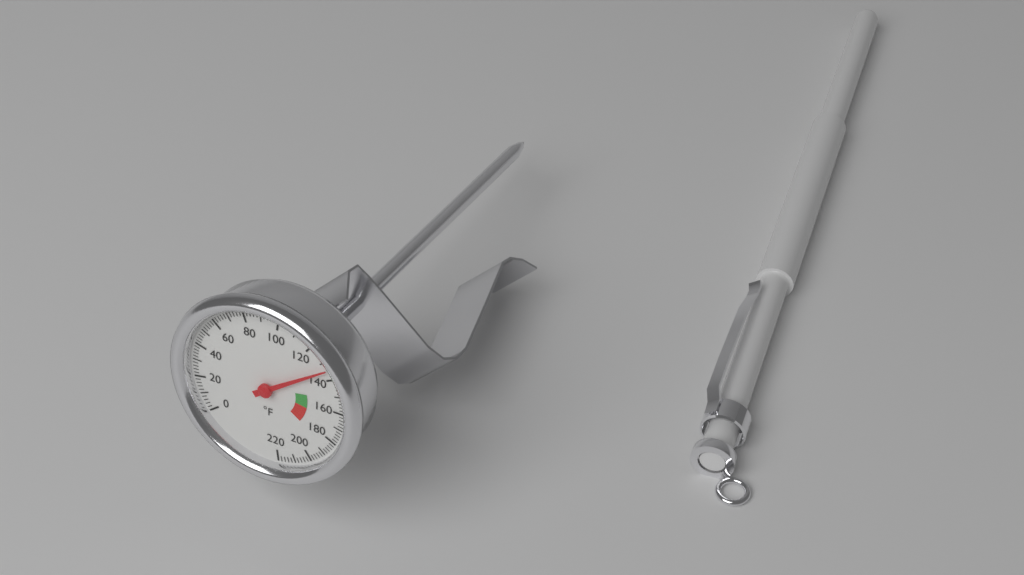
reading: 134 °F
